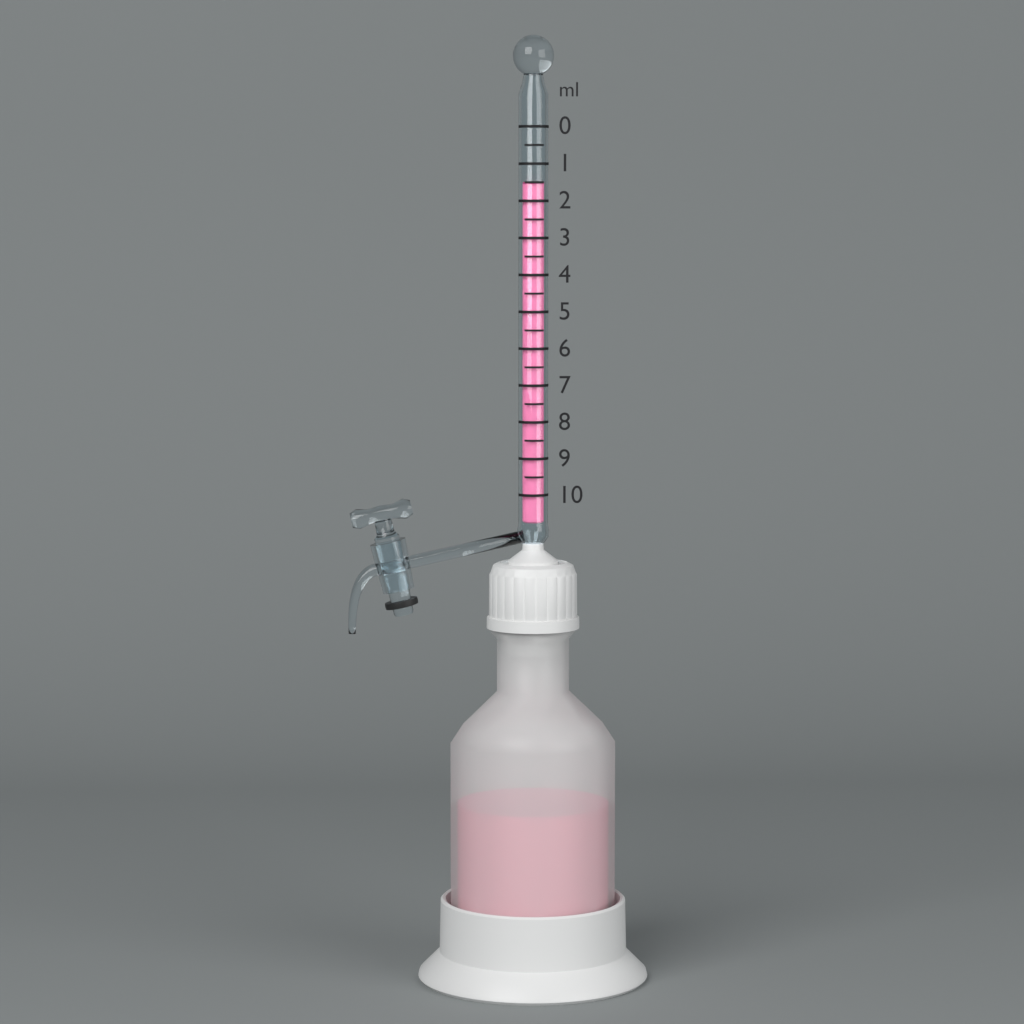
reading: 1.5 ml
